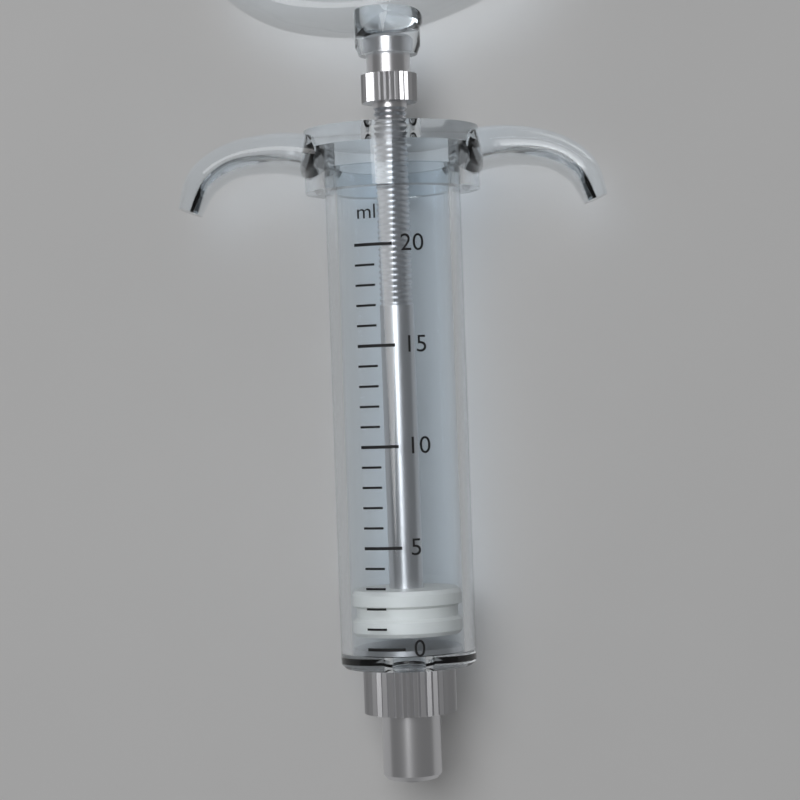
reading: 0.5 ml
